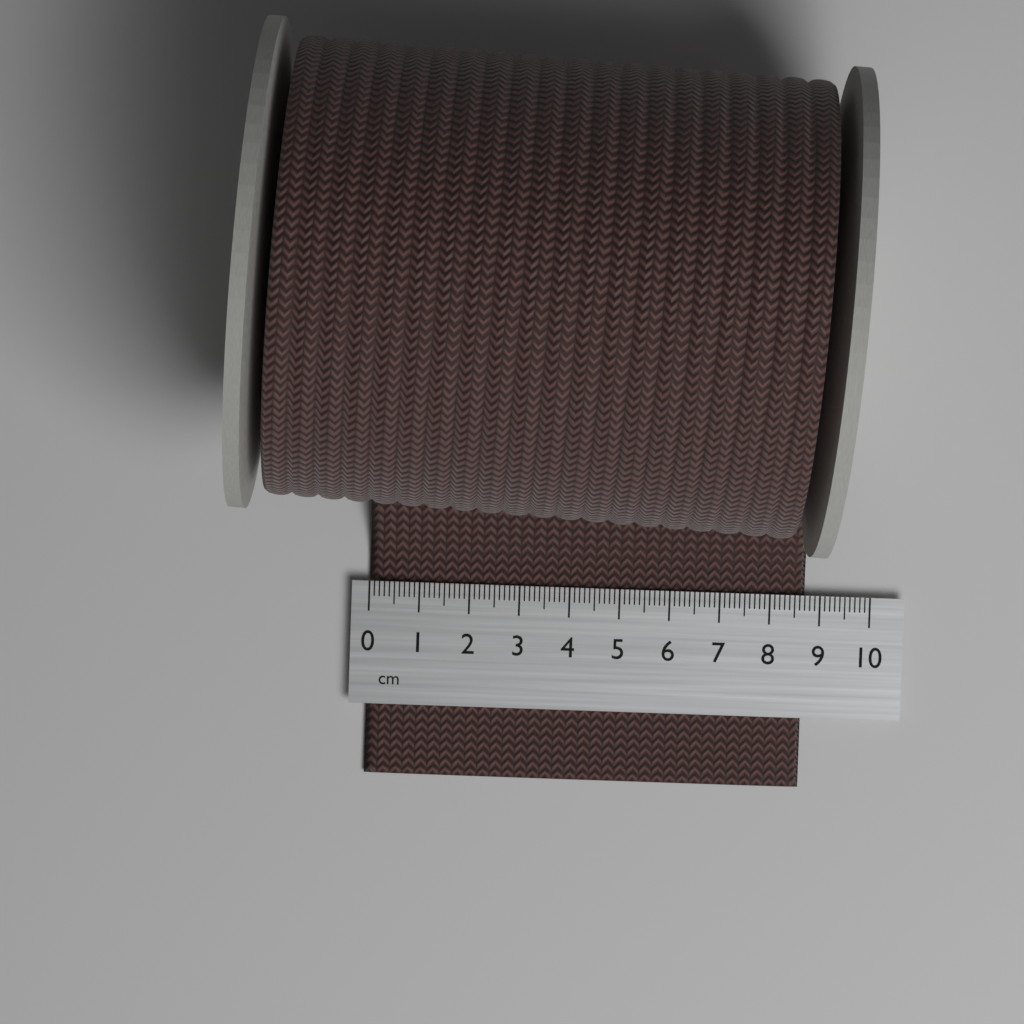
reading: 8.7 cm
